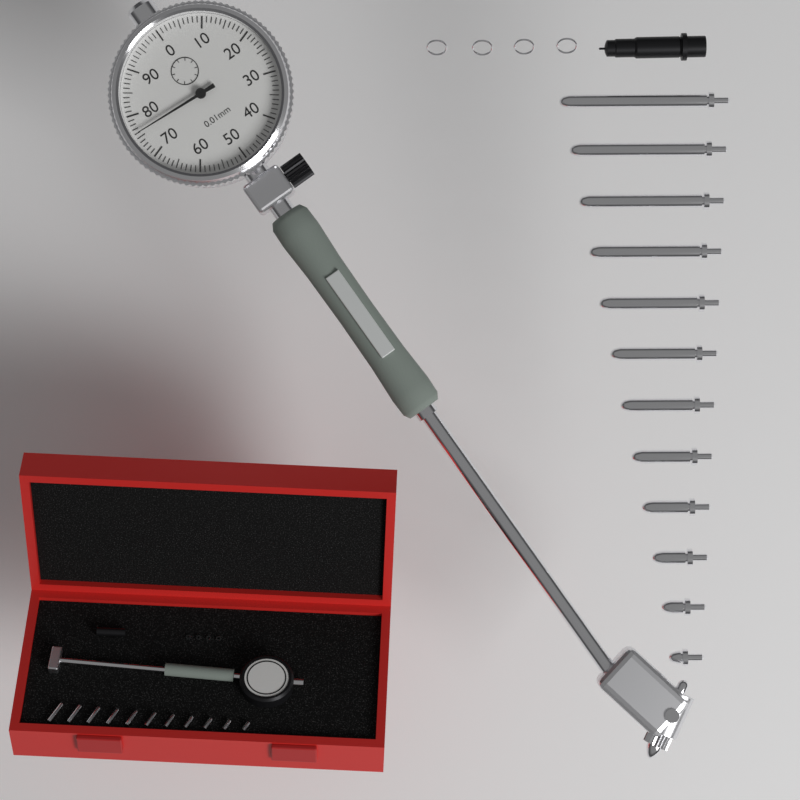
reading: 0.76 mm
